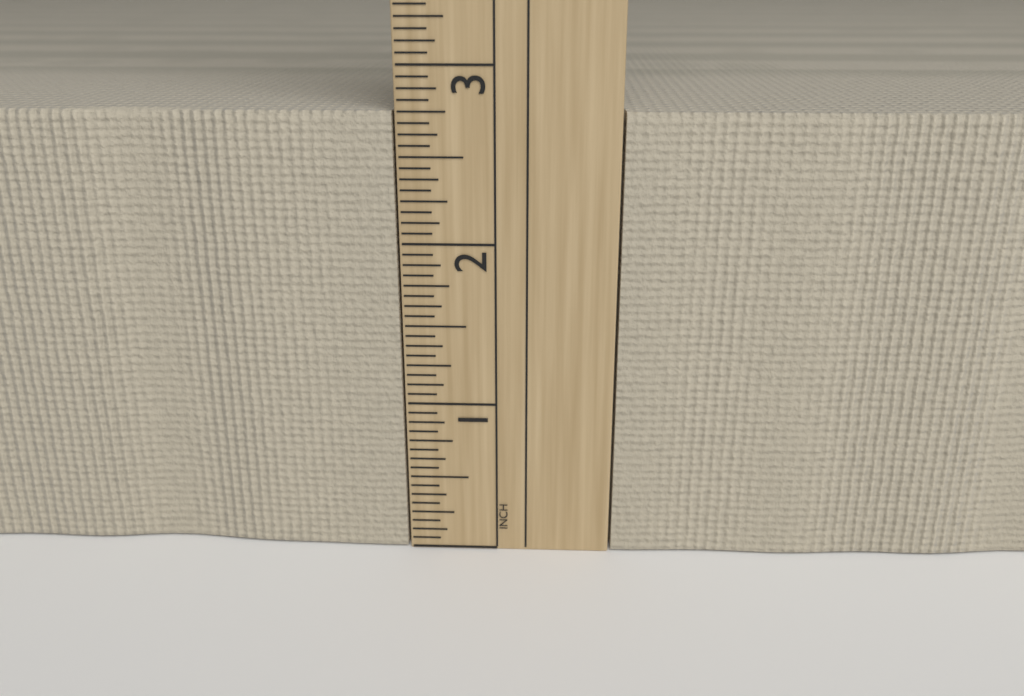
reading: 2.7500 in
